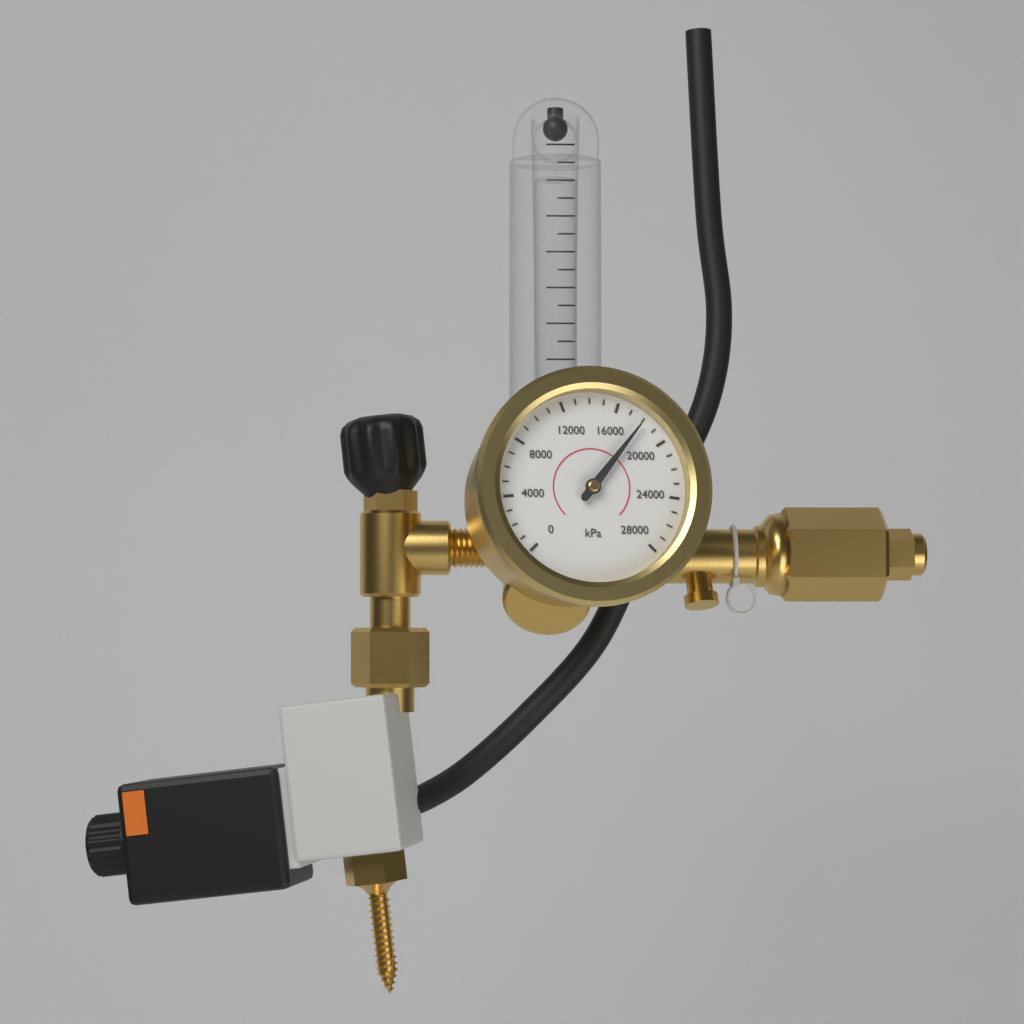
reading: 18000 kPa
